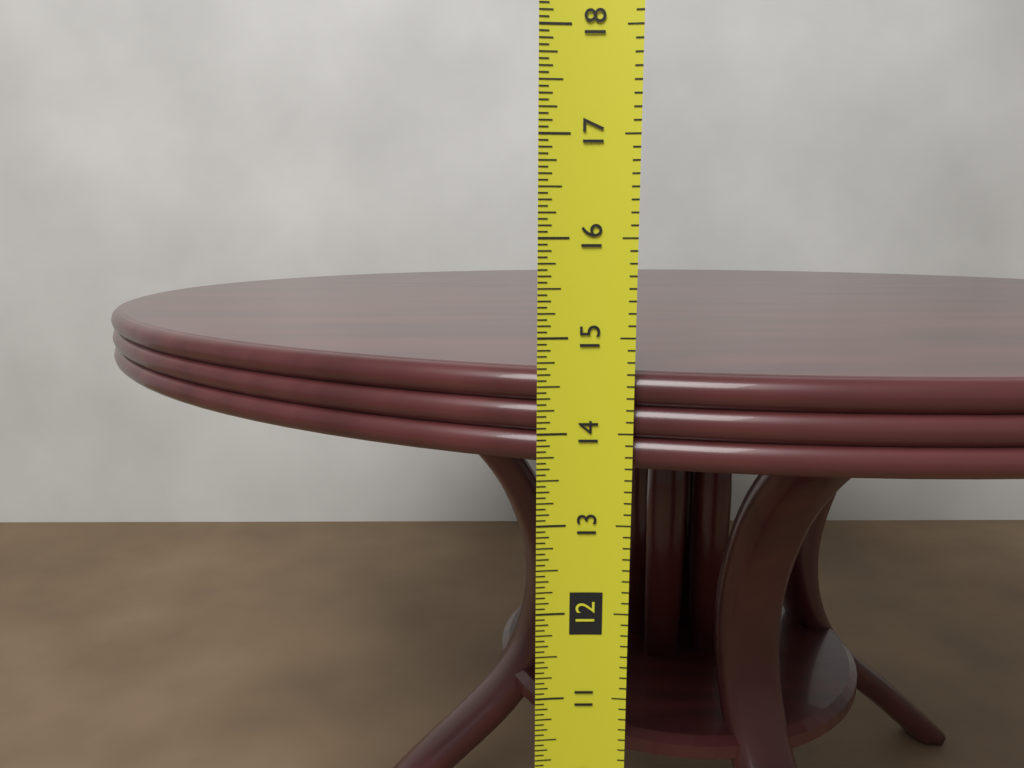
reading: 14.6250 in
